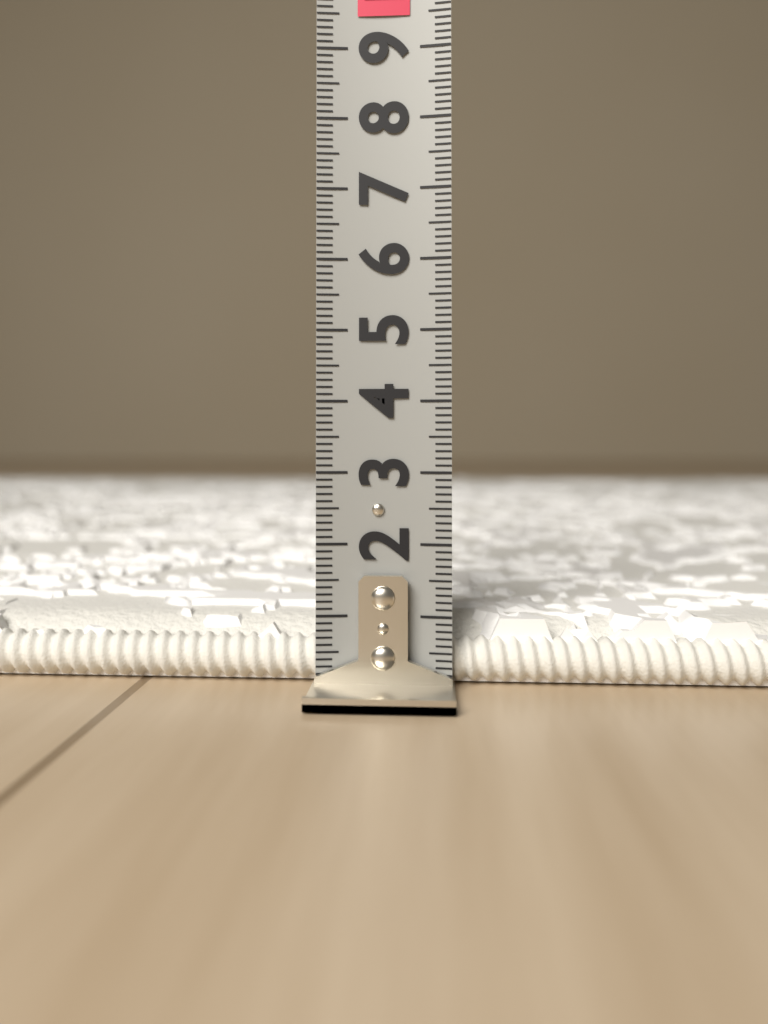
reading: 0.9 (no unit)
